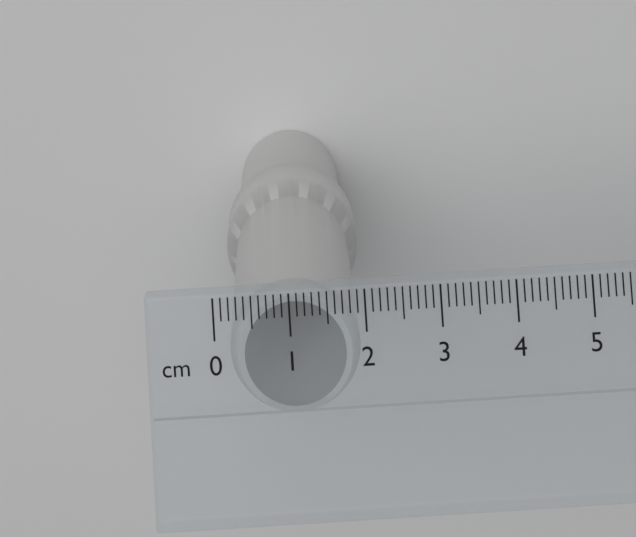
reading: 2.1 cm
